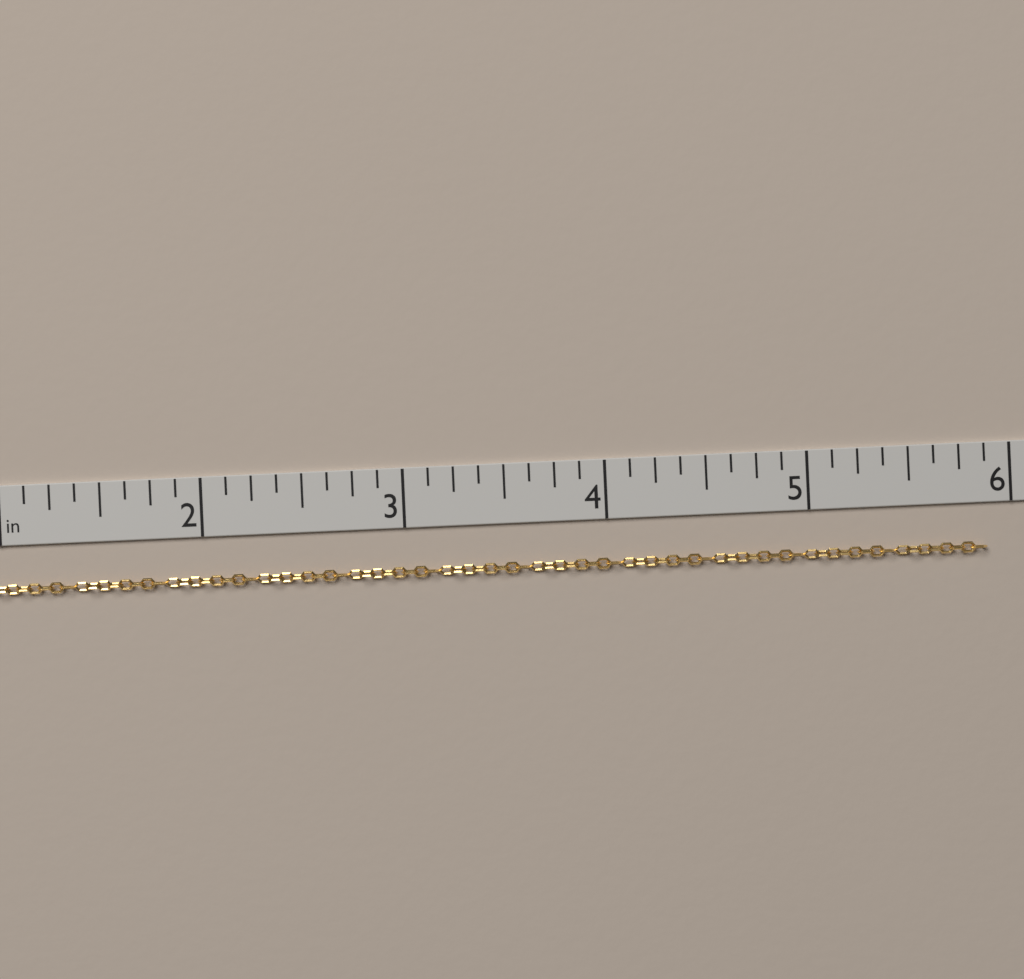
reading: 5.875 in
